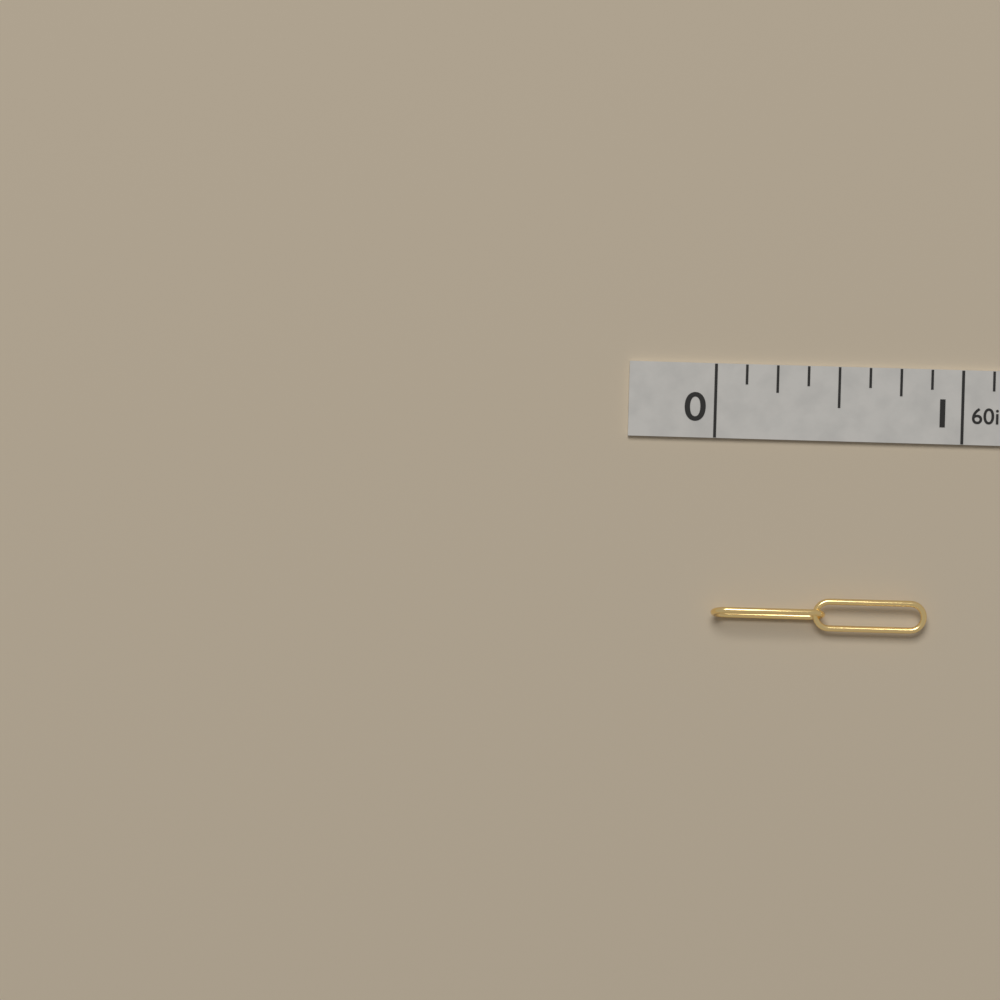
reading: 0.875 in
